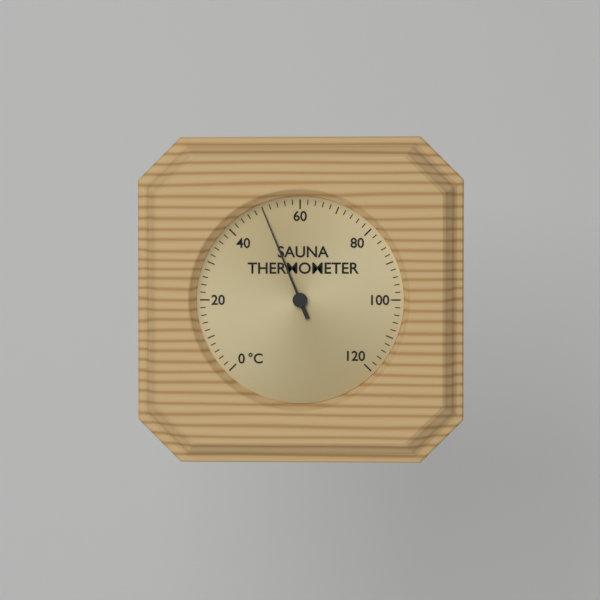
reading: 50 °C
